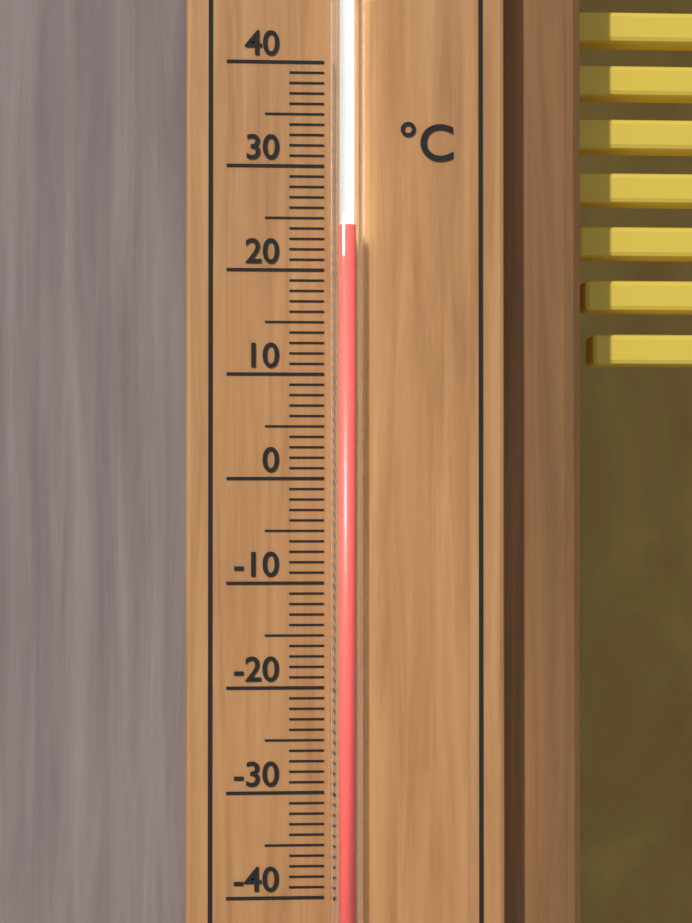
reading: 24 °C
